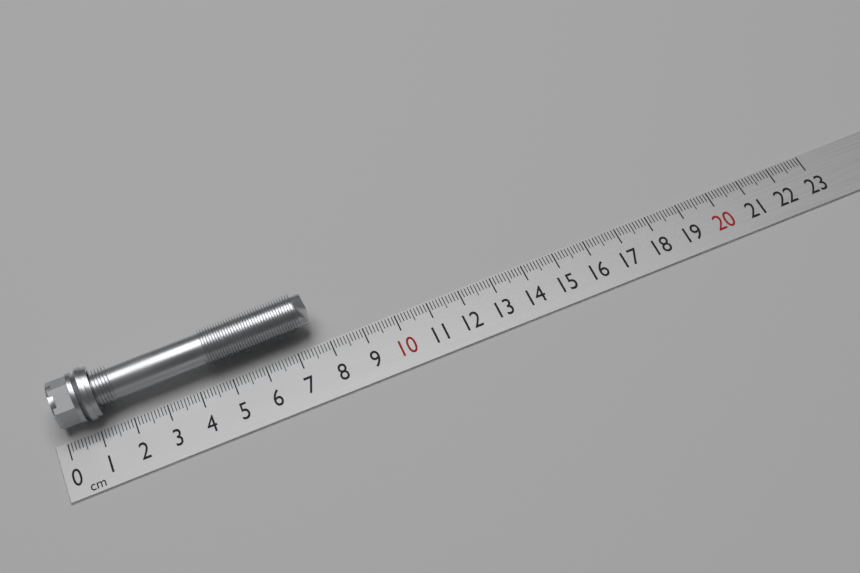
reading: 7.7 cm
